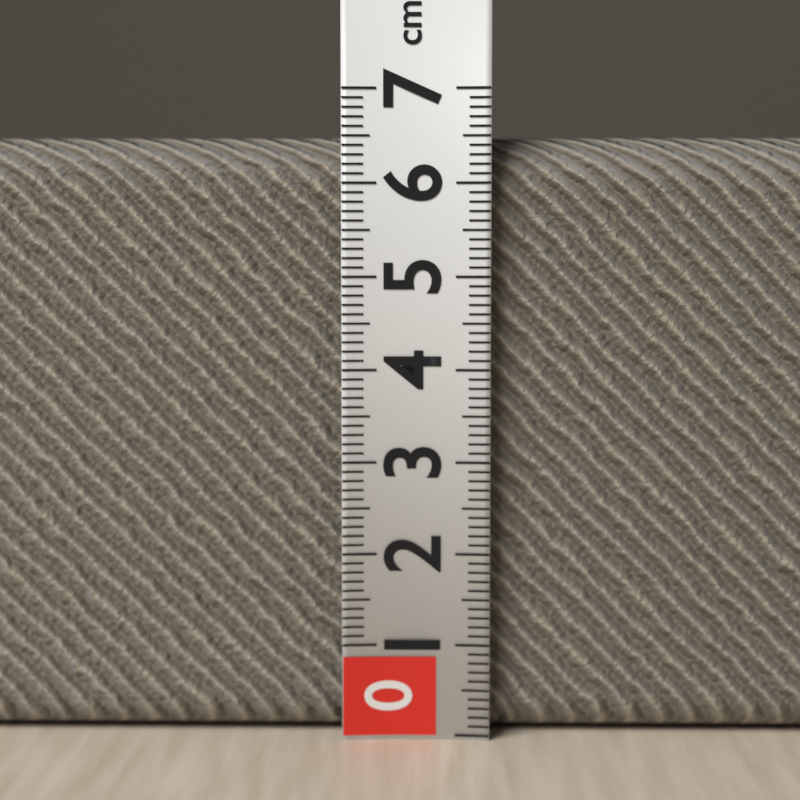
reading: 6.5 cm
